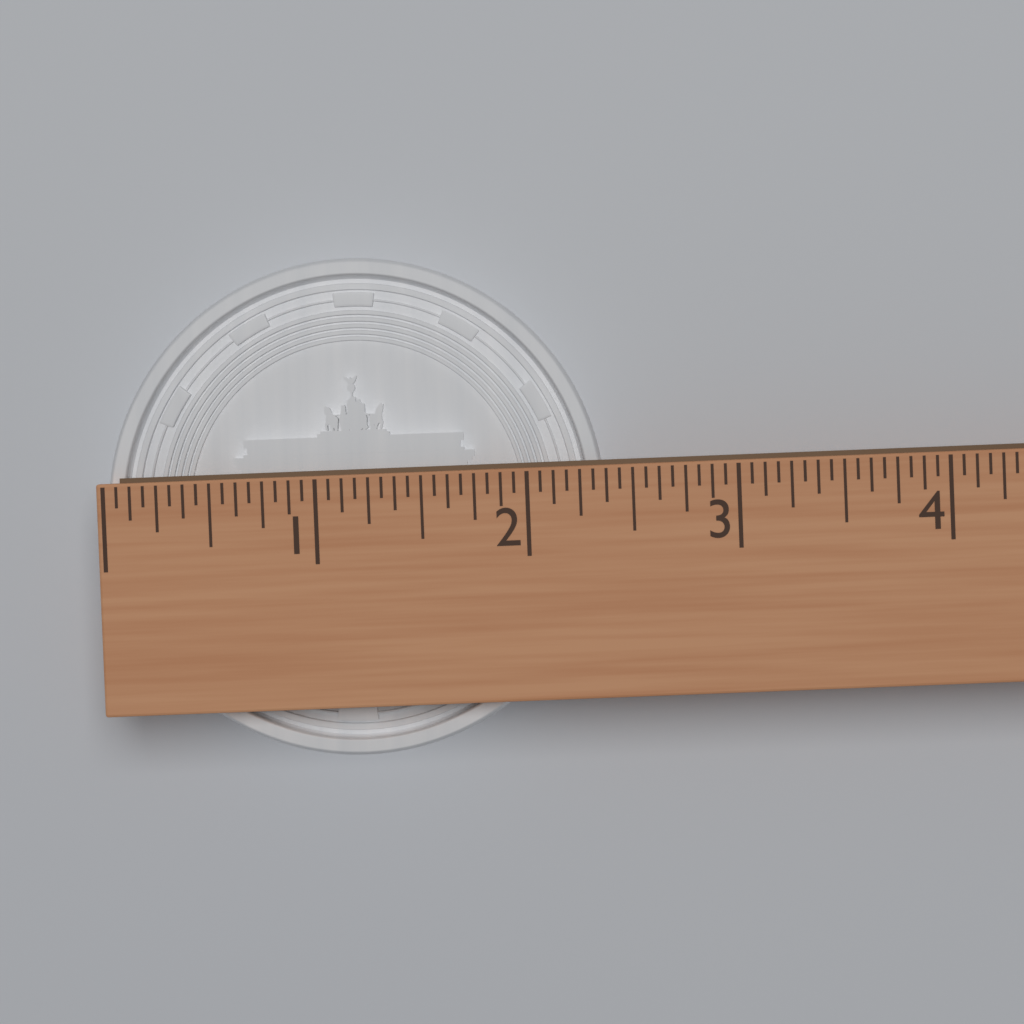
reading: 2.3750 (no unit)
